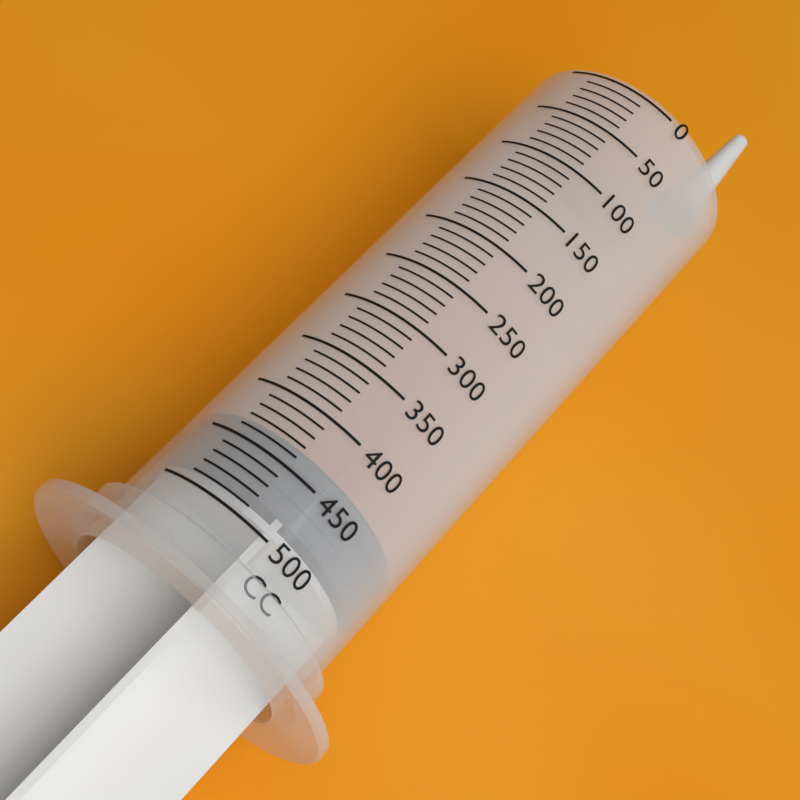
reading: 430 cc
